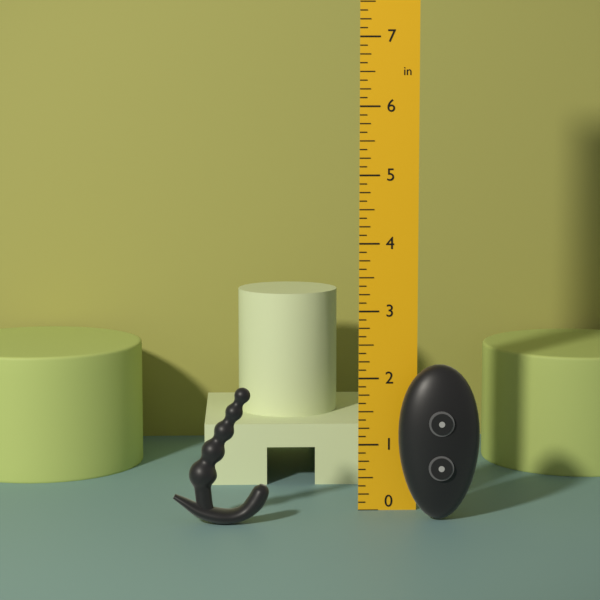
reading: 2.000 in
